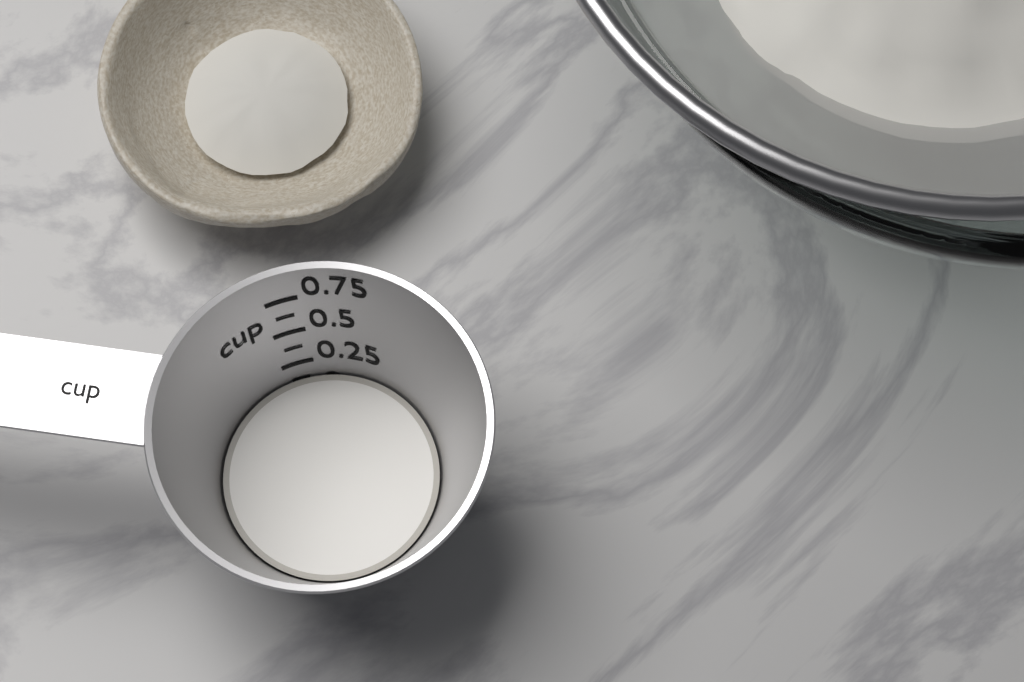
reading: 0.125 cup
